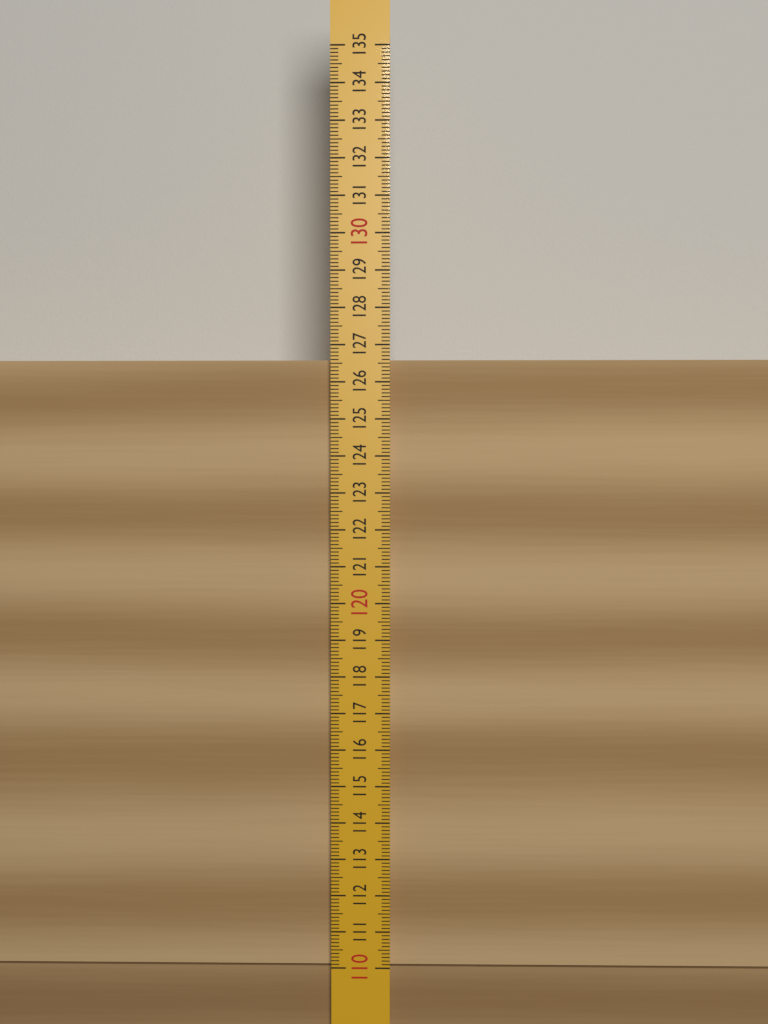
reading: 126.6 (no unit)
